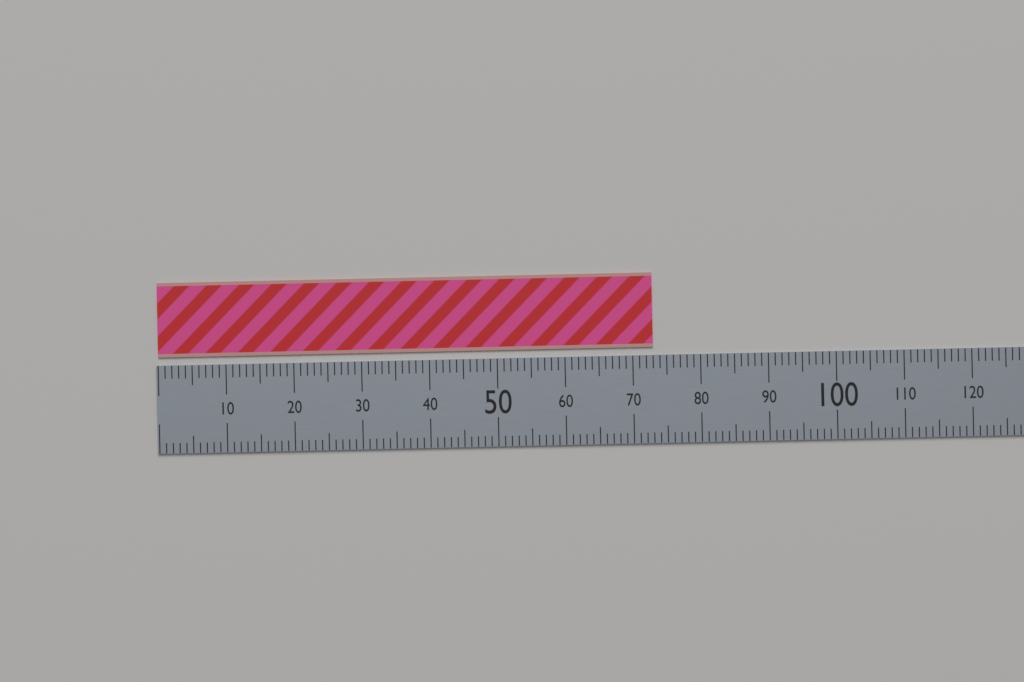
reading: 73 (no unit)
